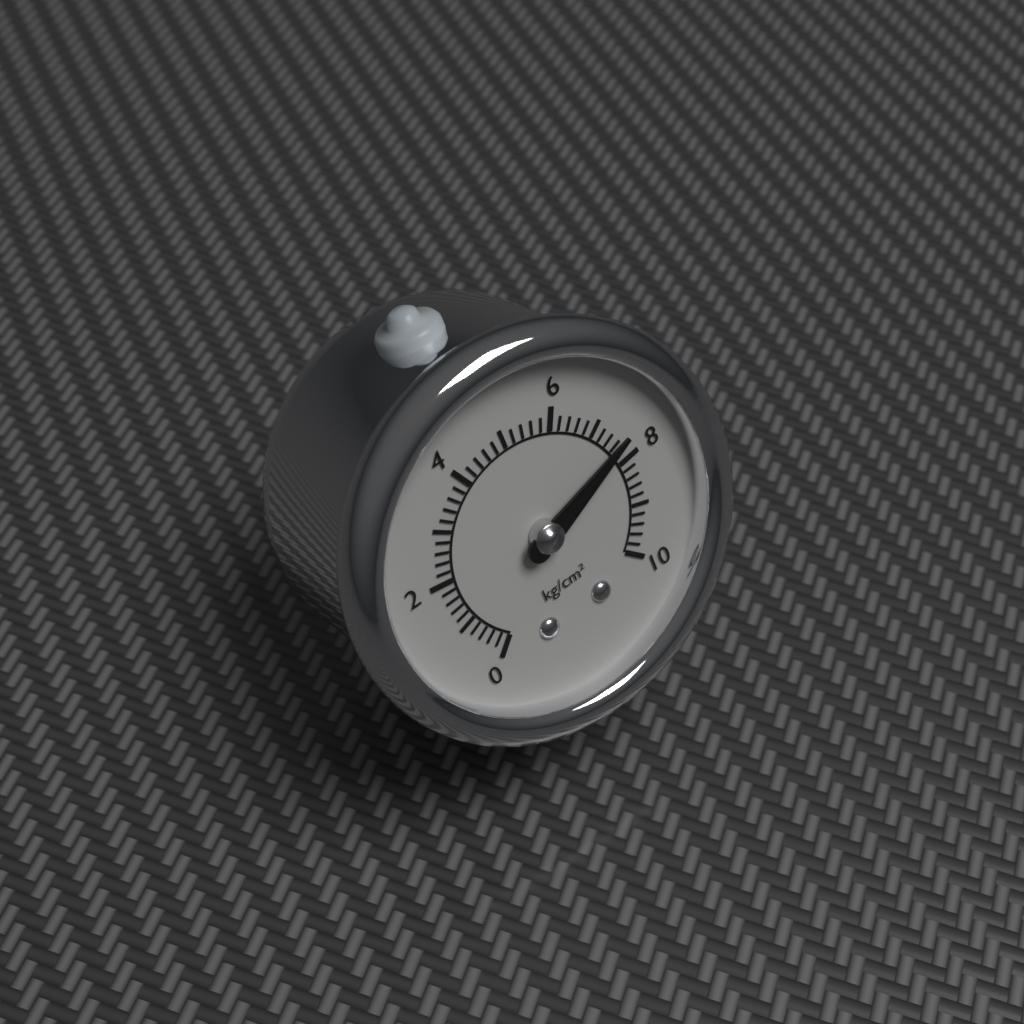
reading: 7.6 kg/cm²
